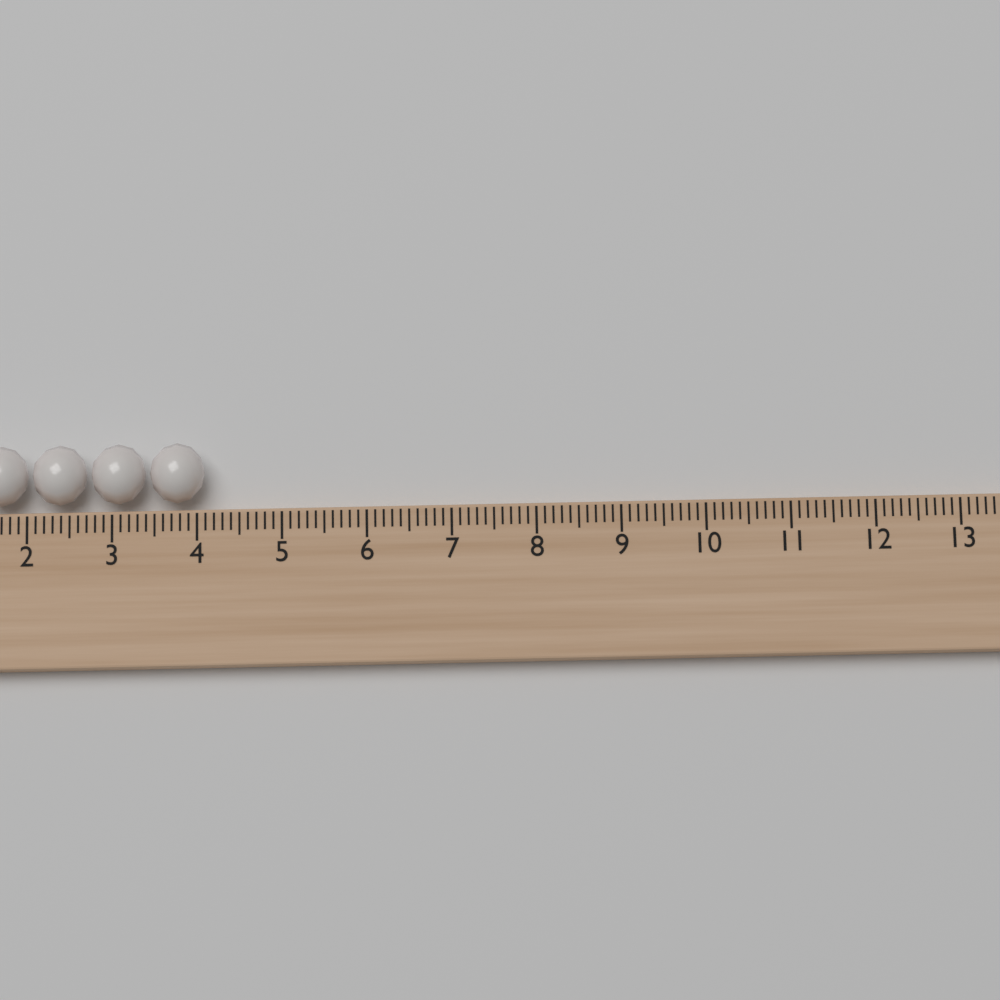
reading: 4.1 (no unit)
